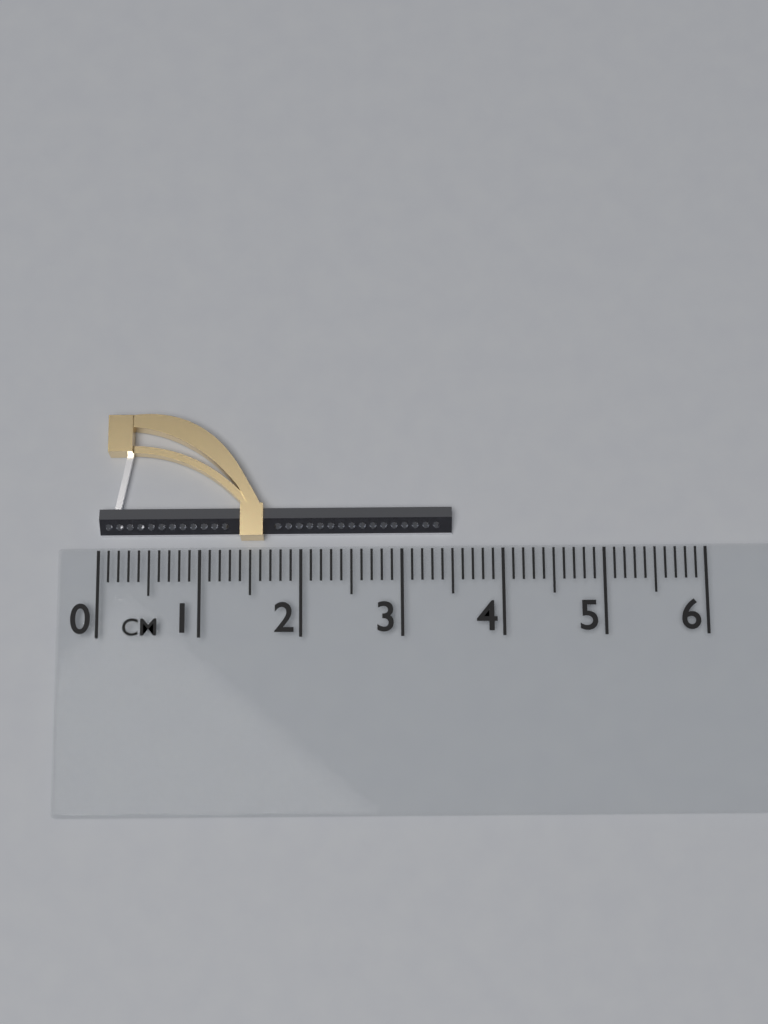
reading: 3.5 cm
